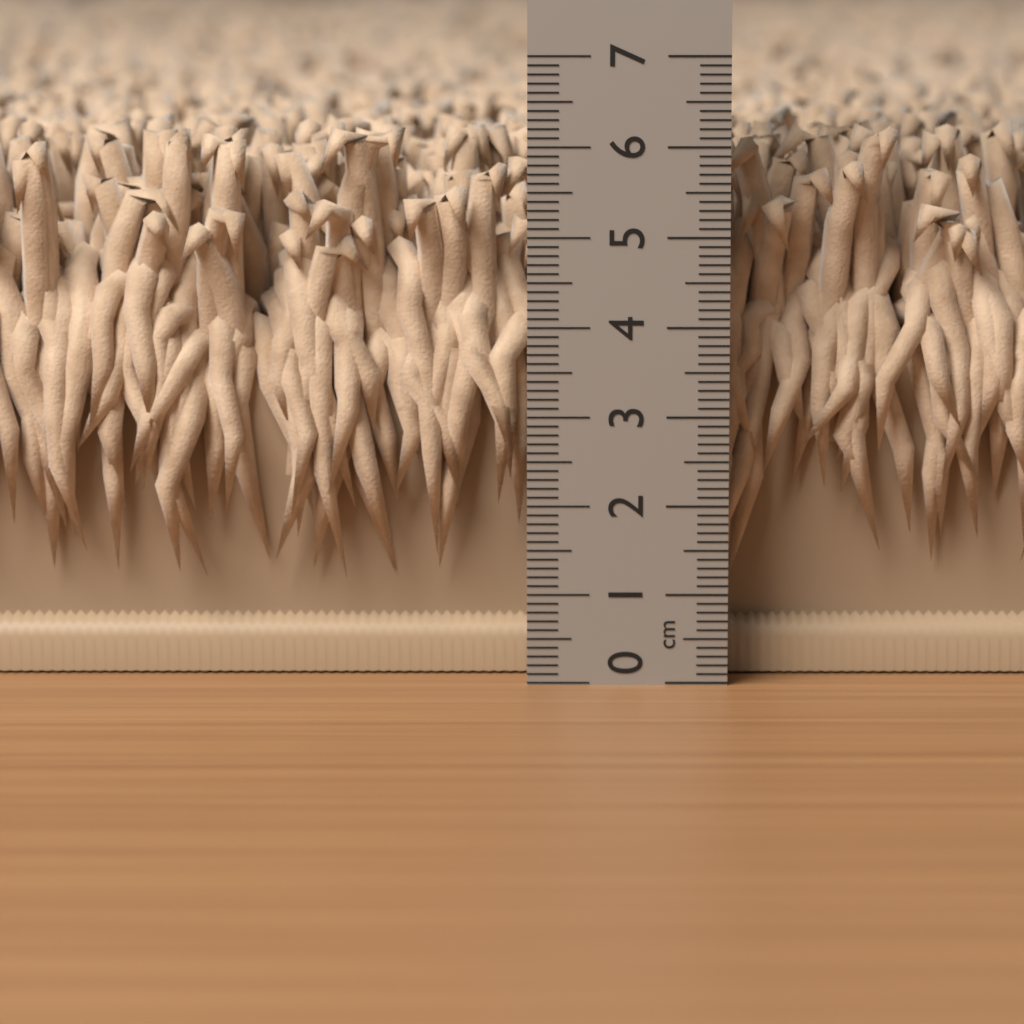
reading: 6.2 cm
